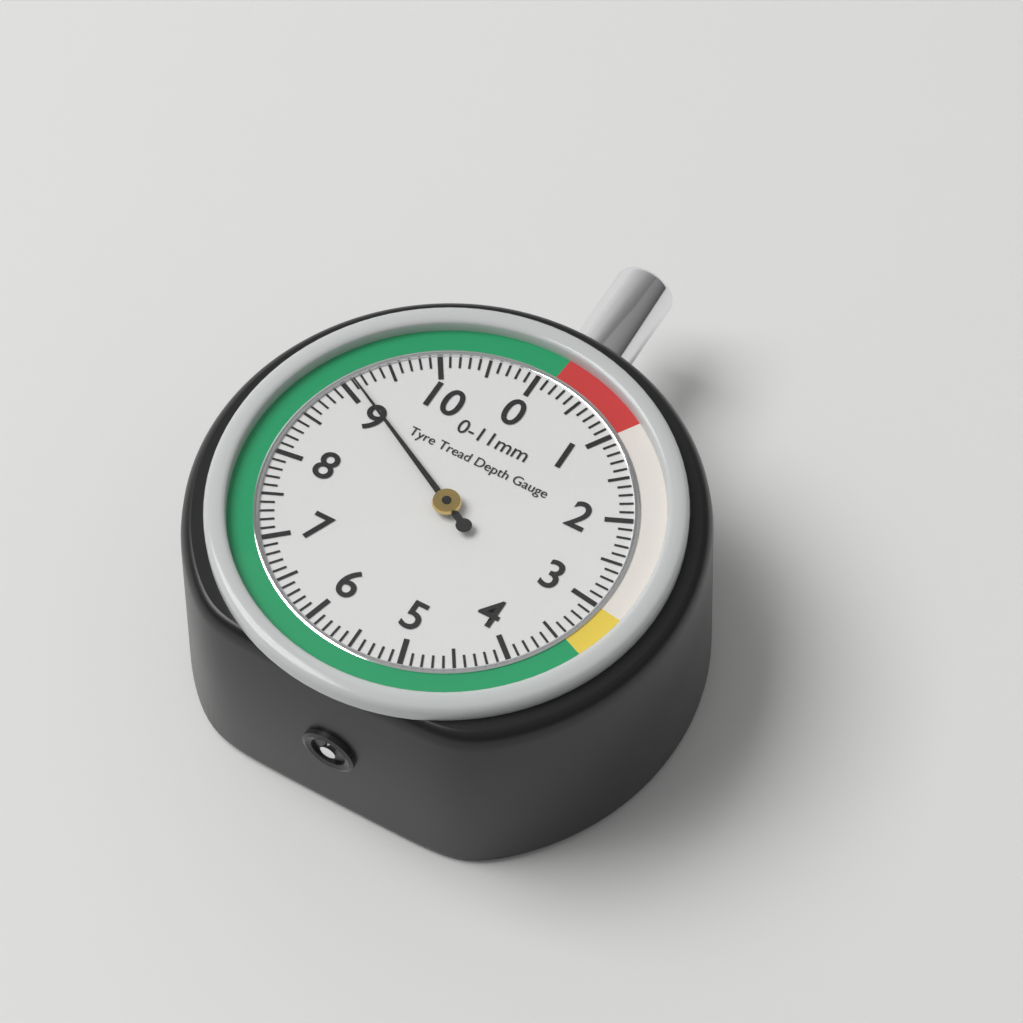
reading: 9.1 mm
